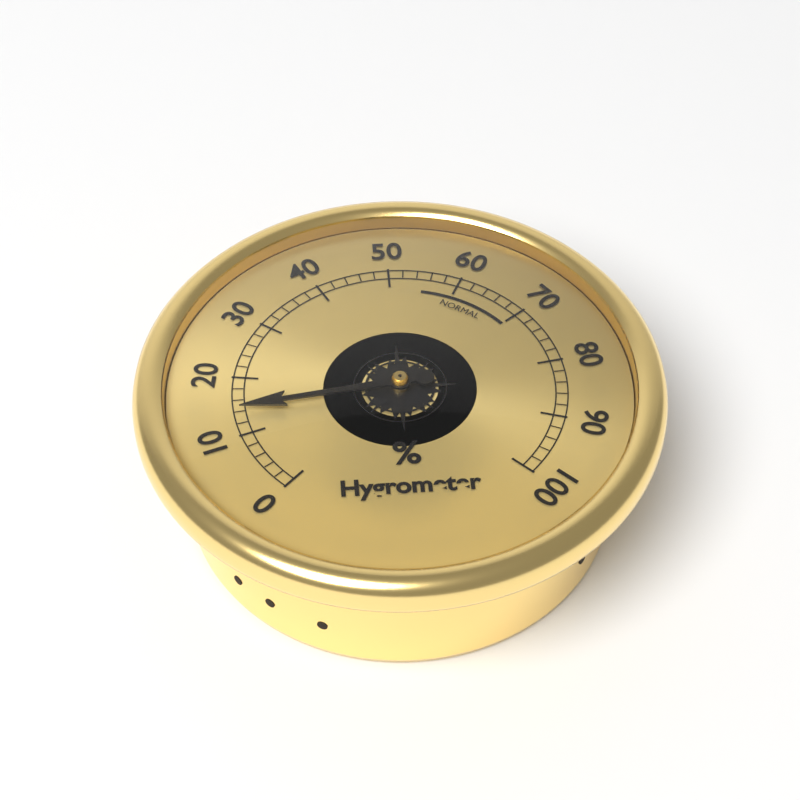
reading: 14 %
